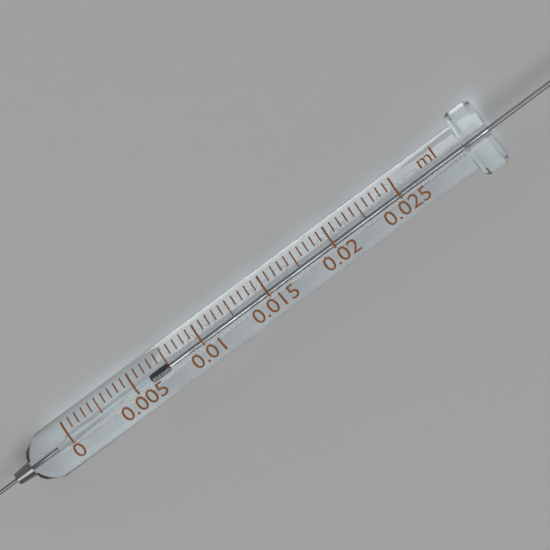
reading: 0.0060 ml
